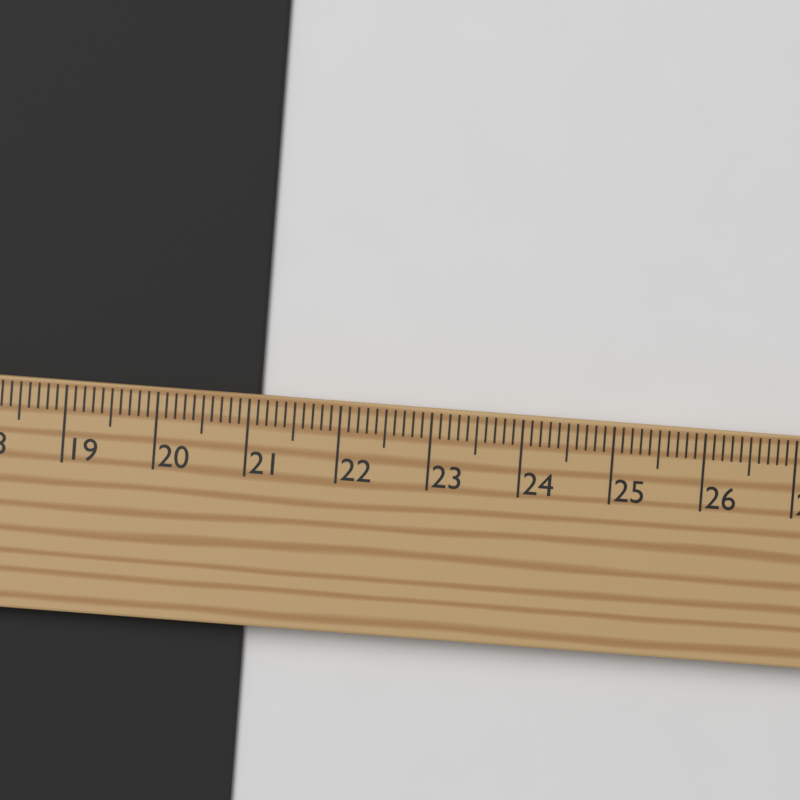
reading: 21.1 cm
